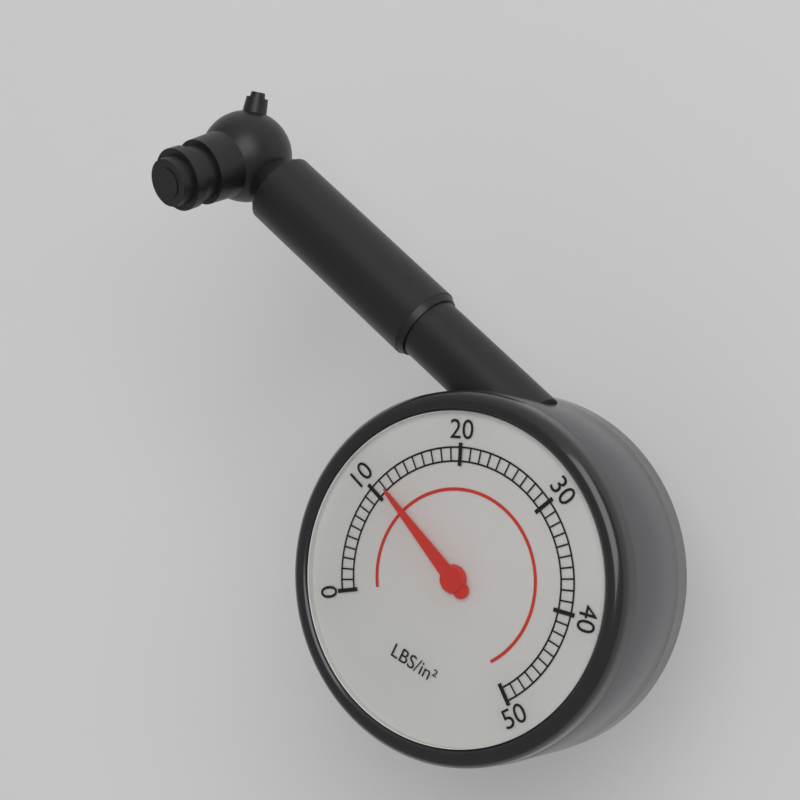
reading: 11 psi
